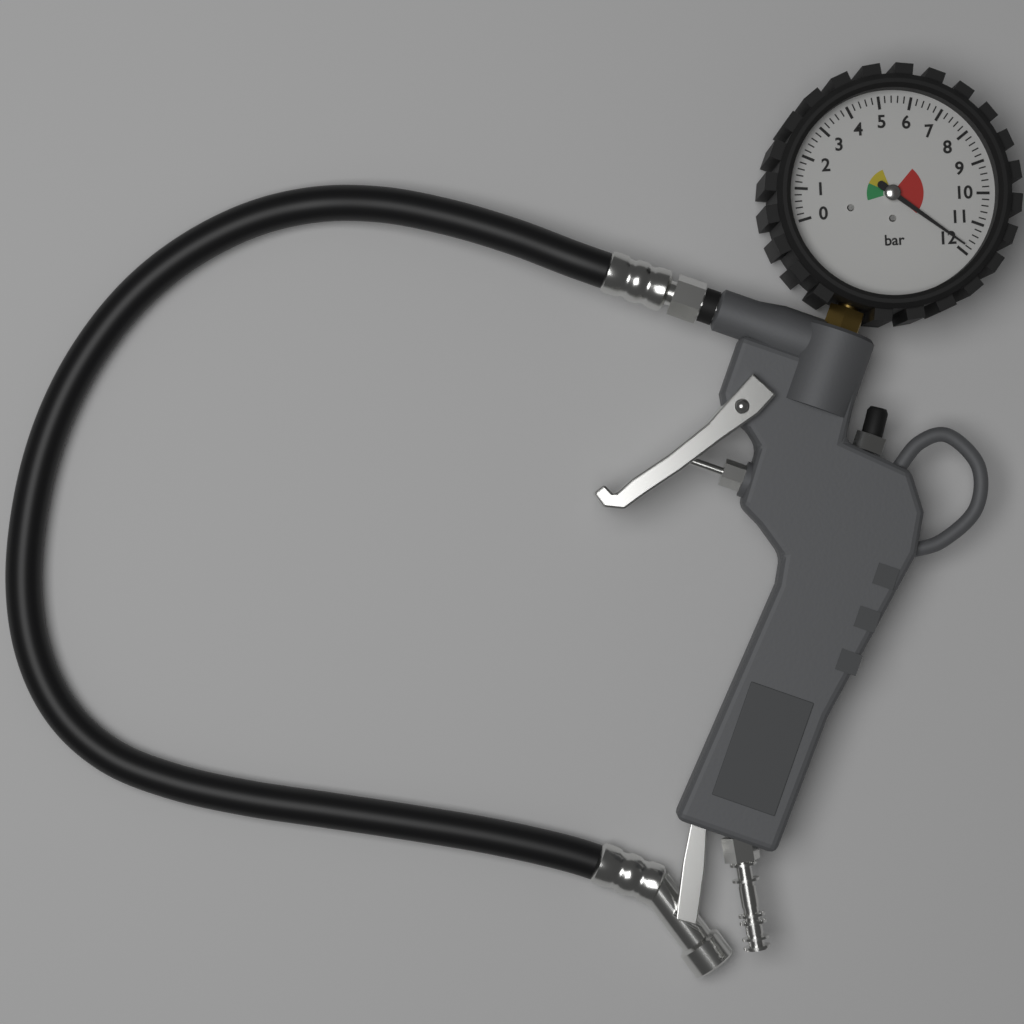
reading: 11.8 bar
